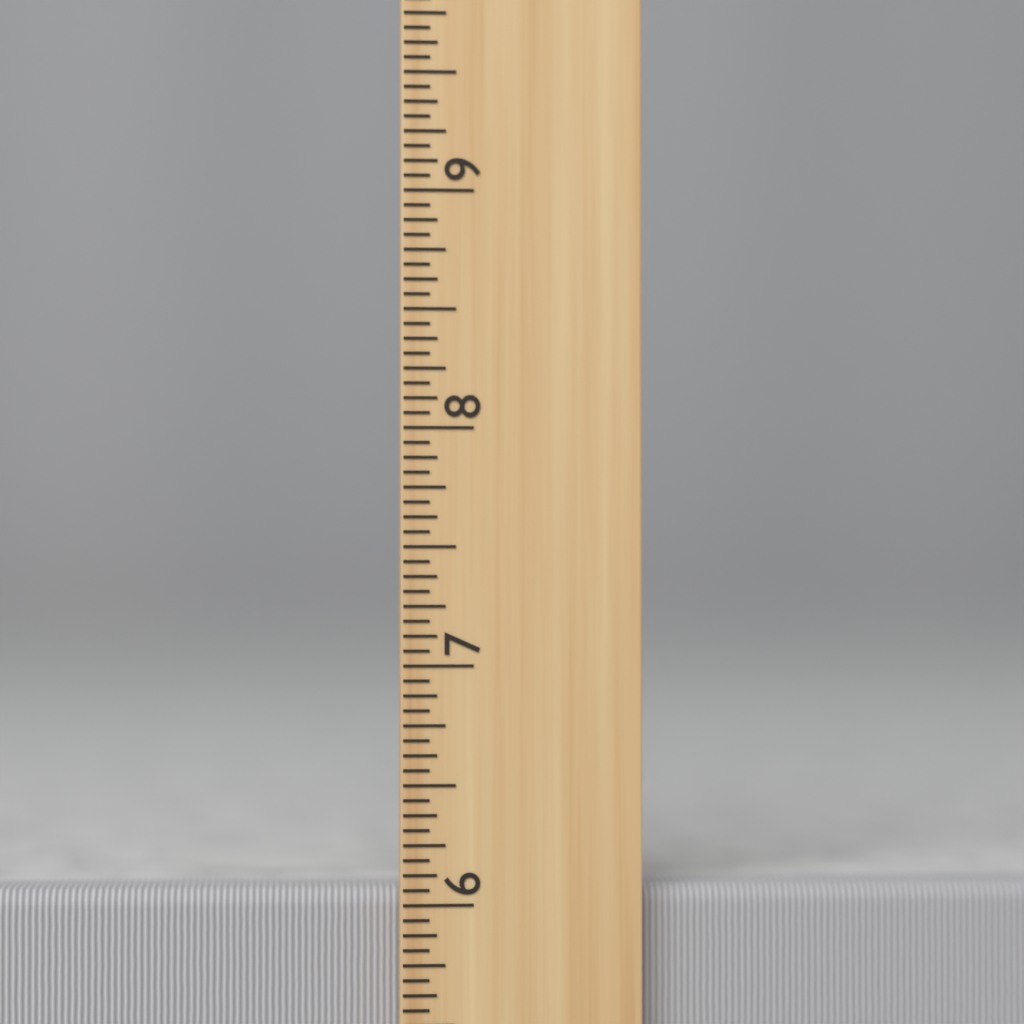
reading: 6.0625 inch
